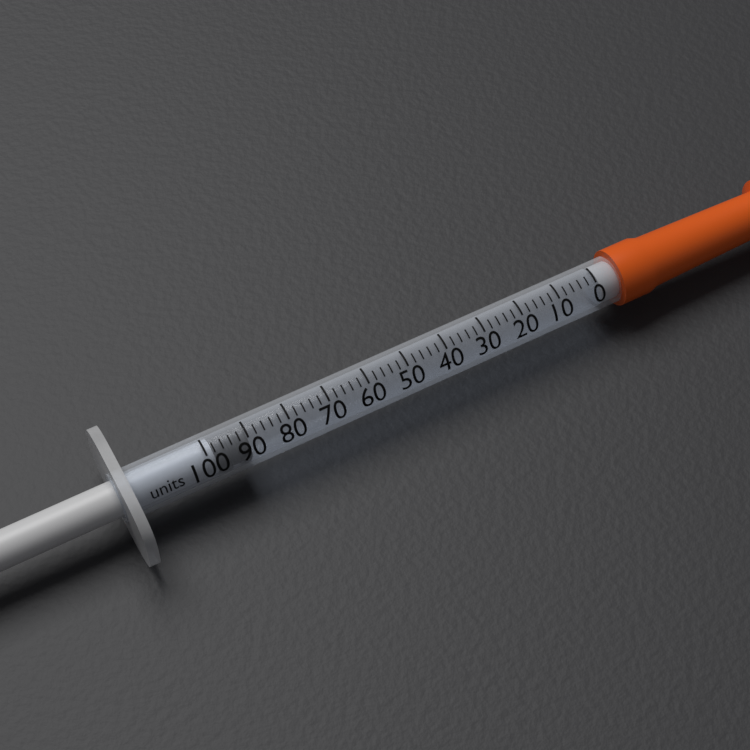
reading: 90 units
